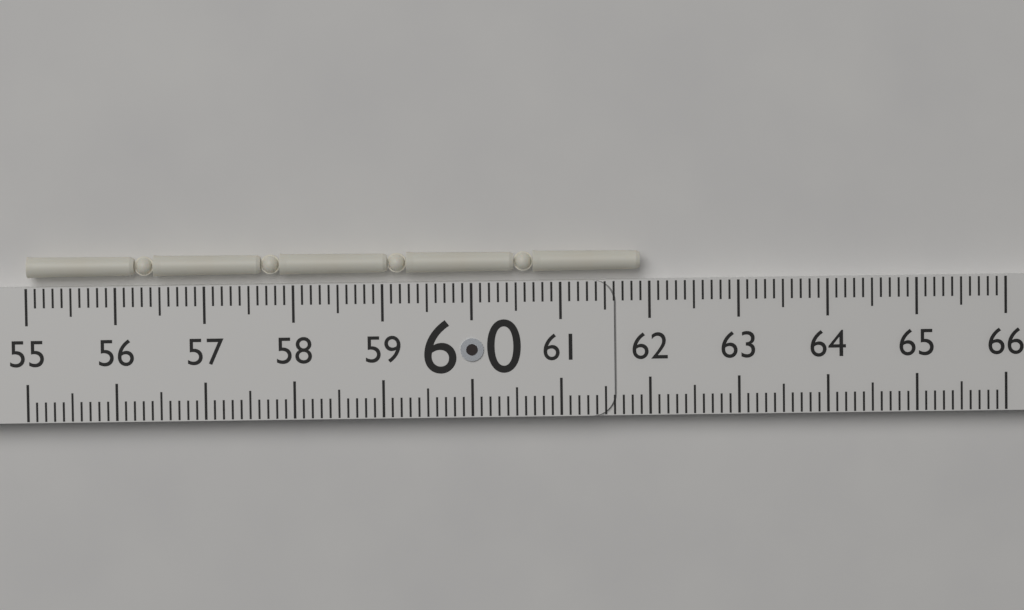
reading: 61.9 (no unit)
